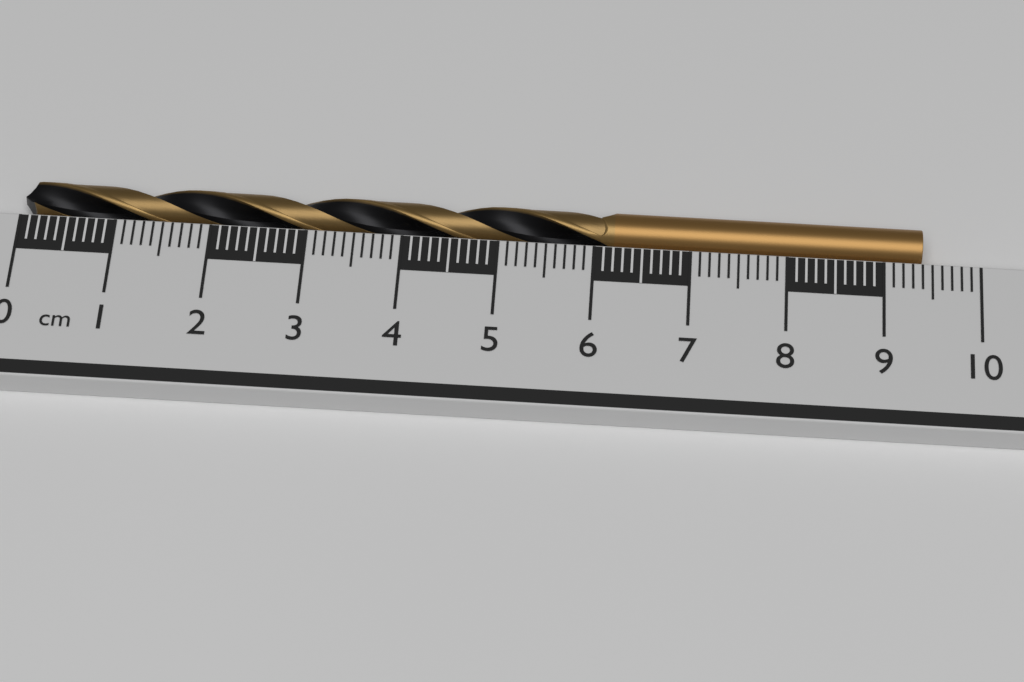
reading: 9.4 cm
